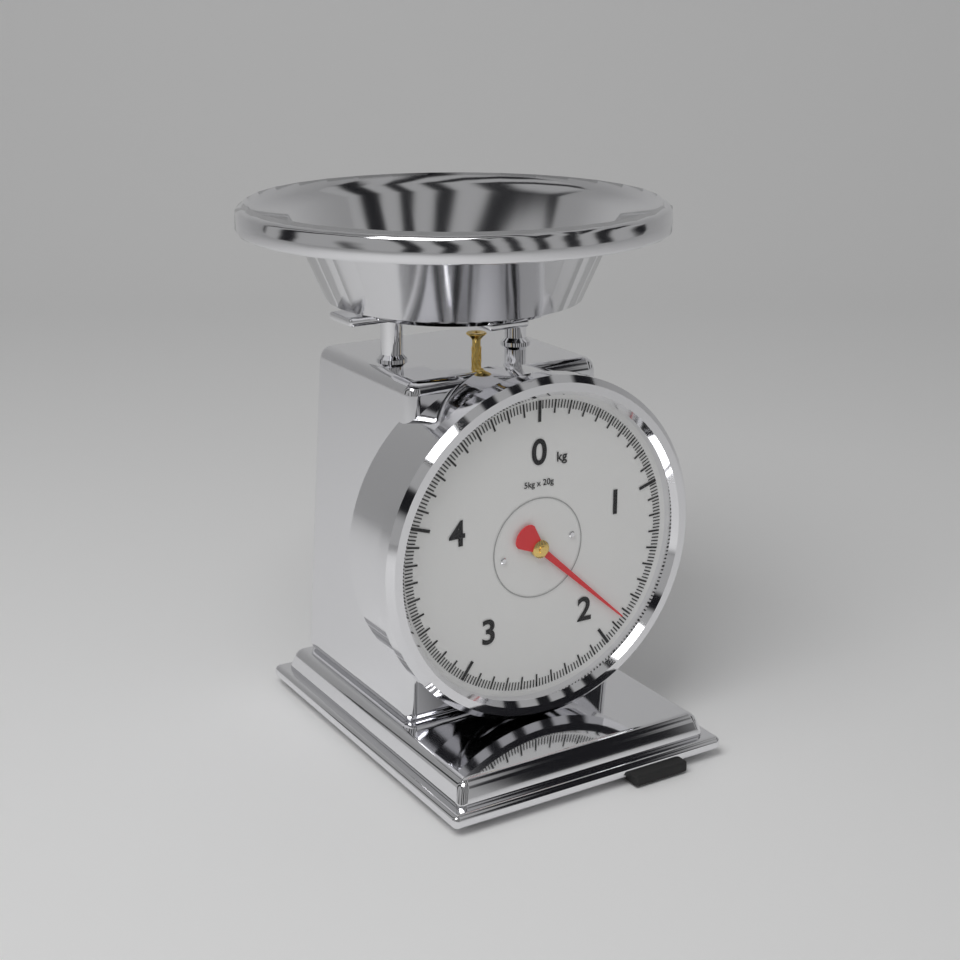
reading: 1.84 kg
